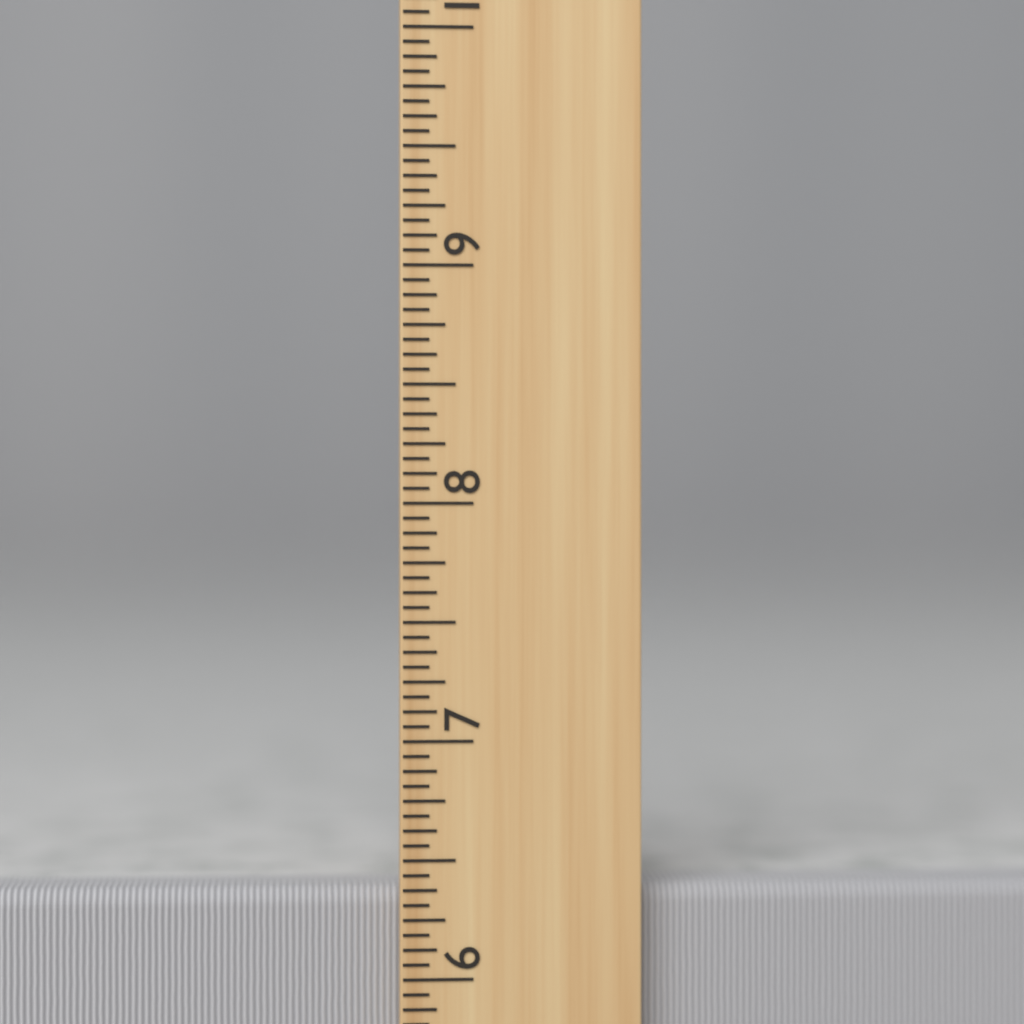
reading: 6.3750 inch
